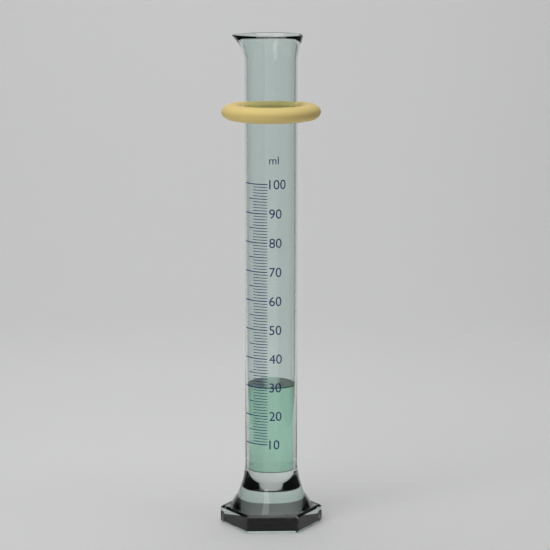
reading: 30 ml
